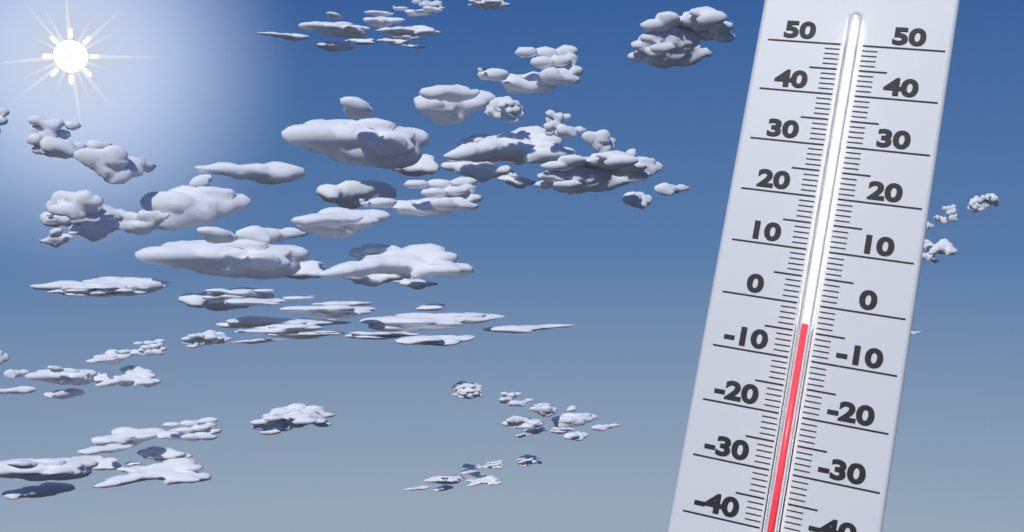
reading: -4 (no unit)
